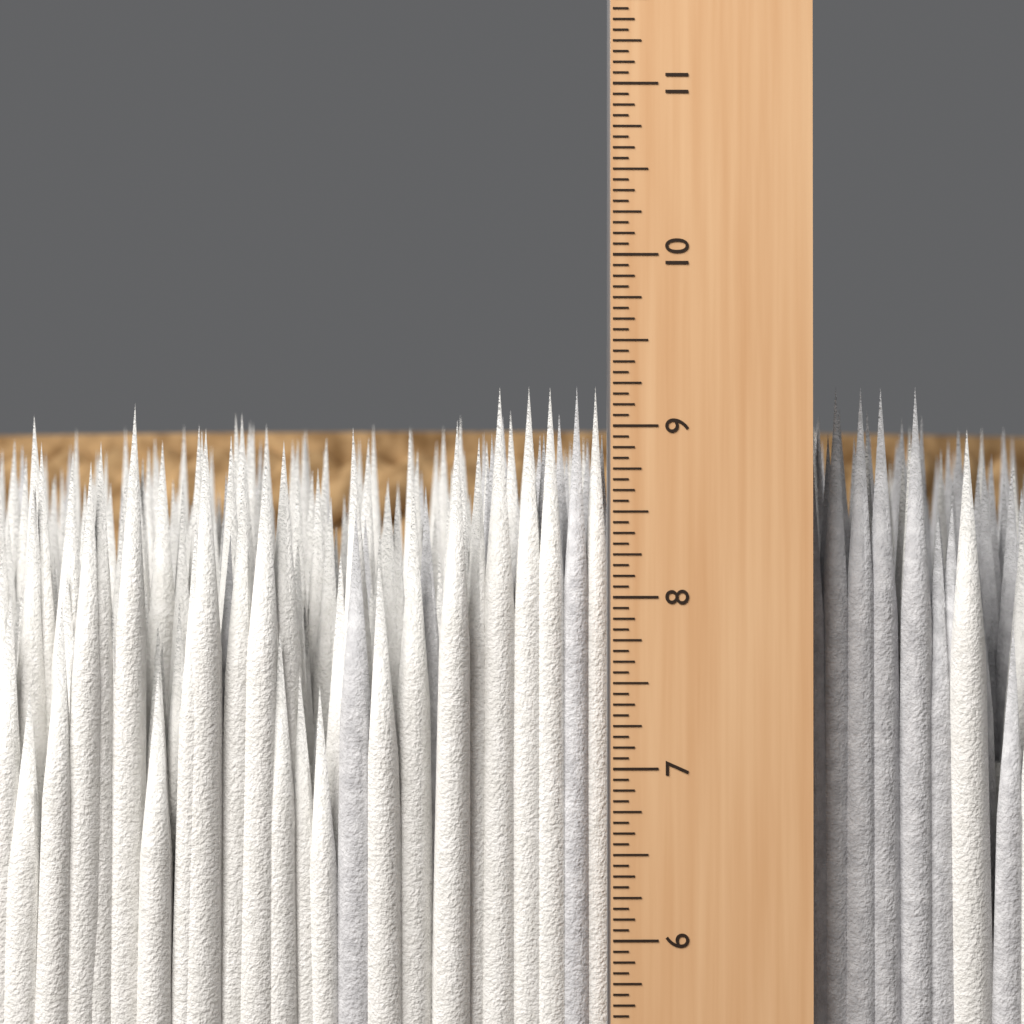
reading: 9.2500 in
